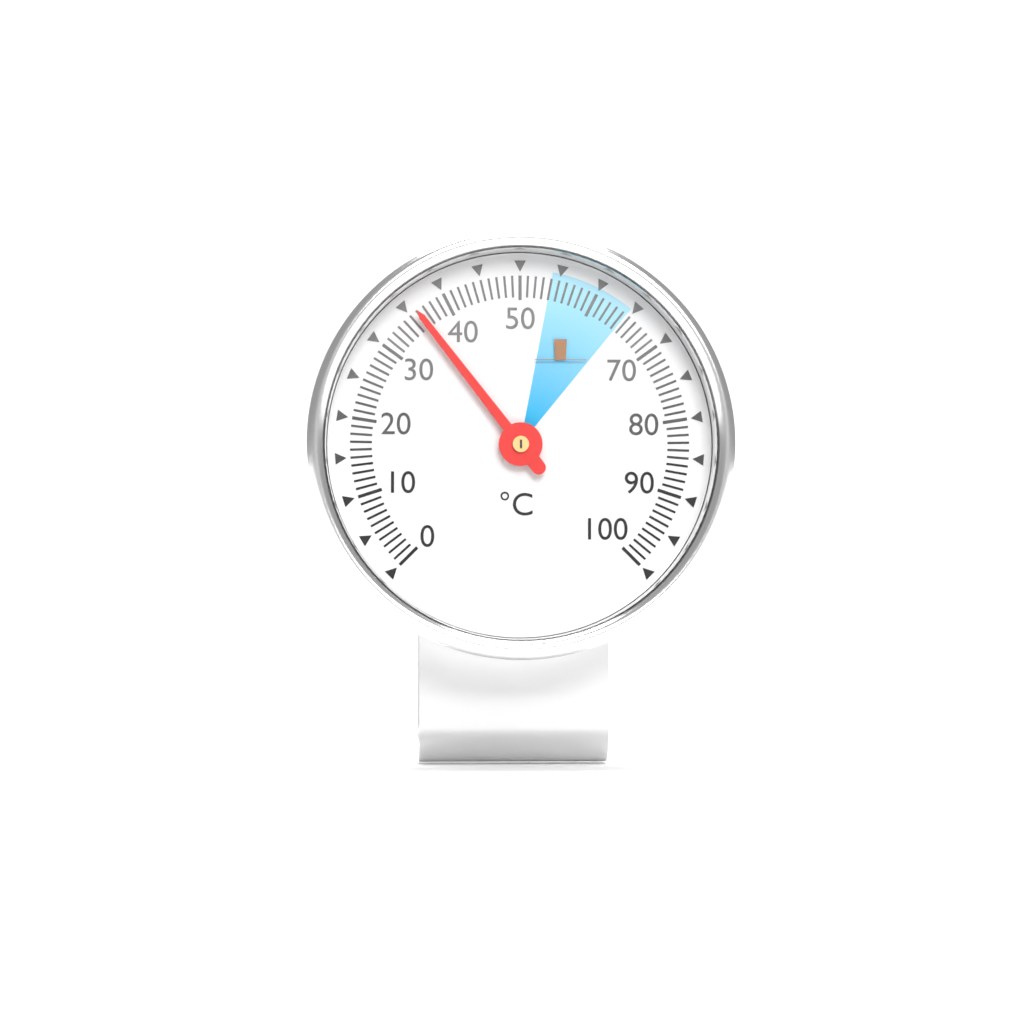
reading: 36 °C
